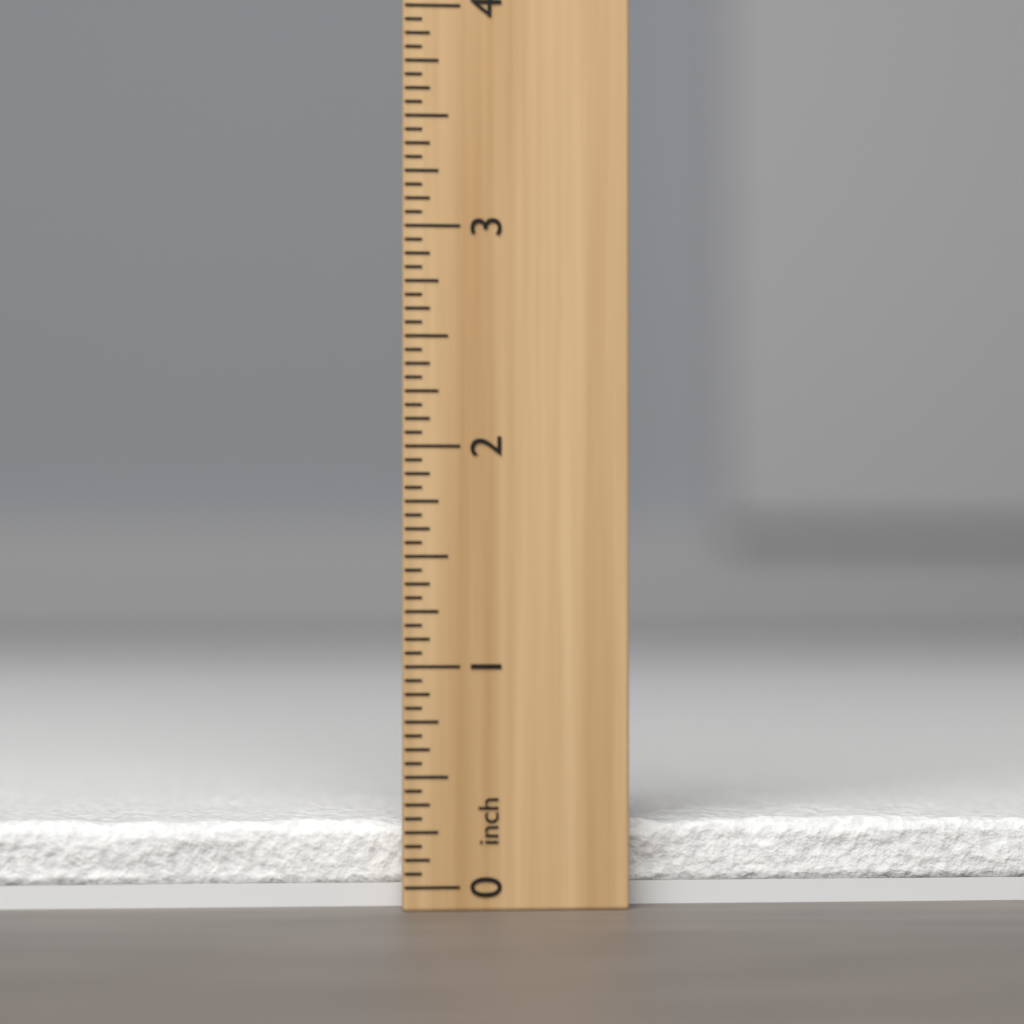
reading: 0.3125 inch
